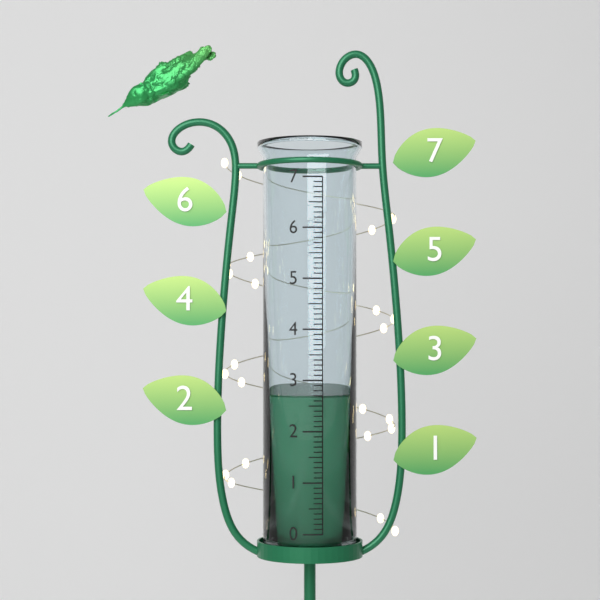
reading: 2.7 (no unit)
